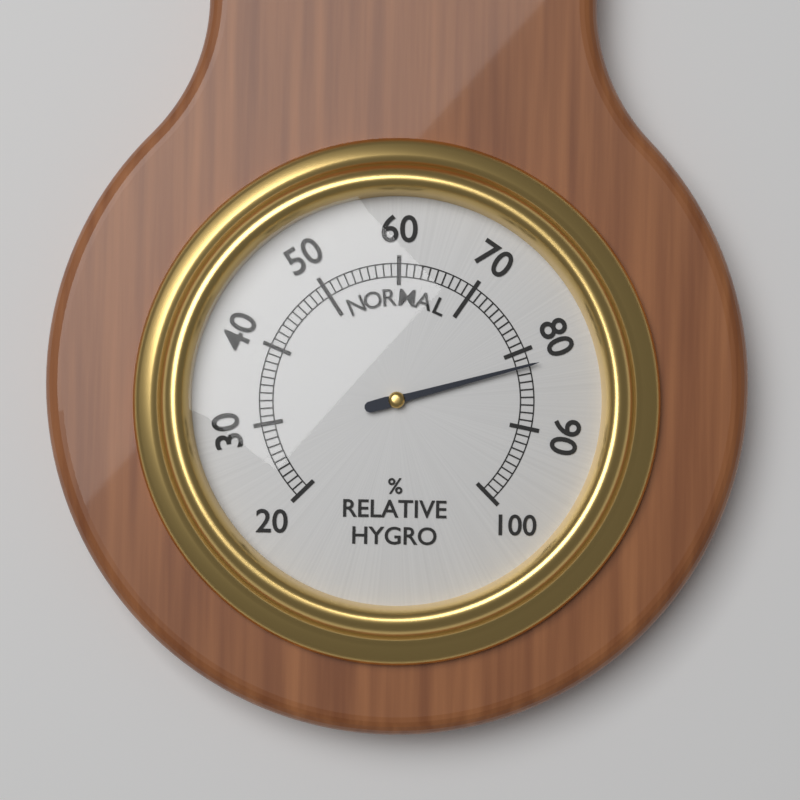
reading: 82 %
